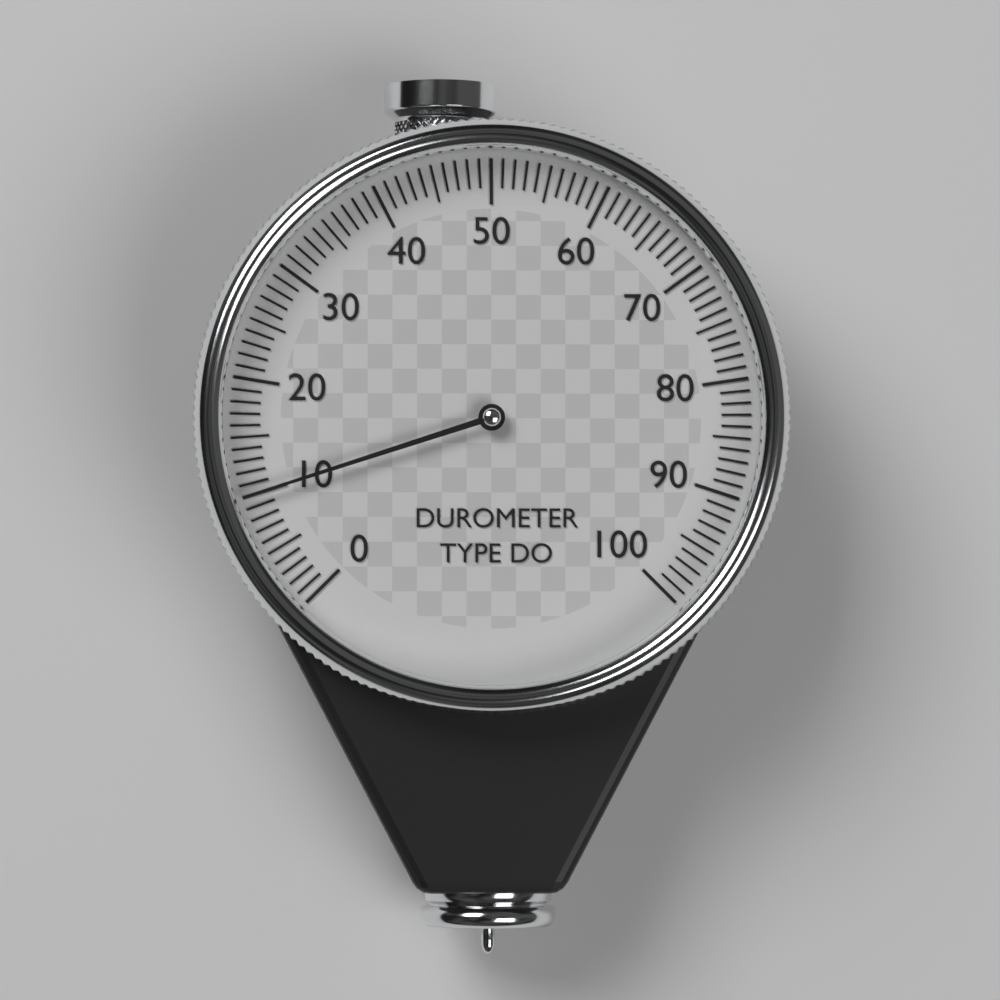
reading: 10 (no unit)
